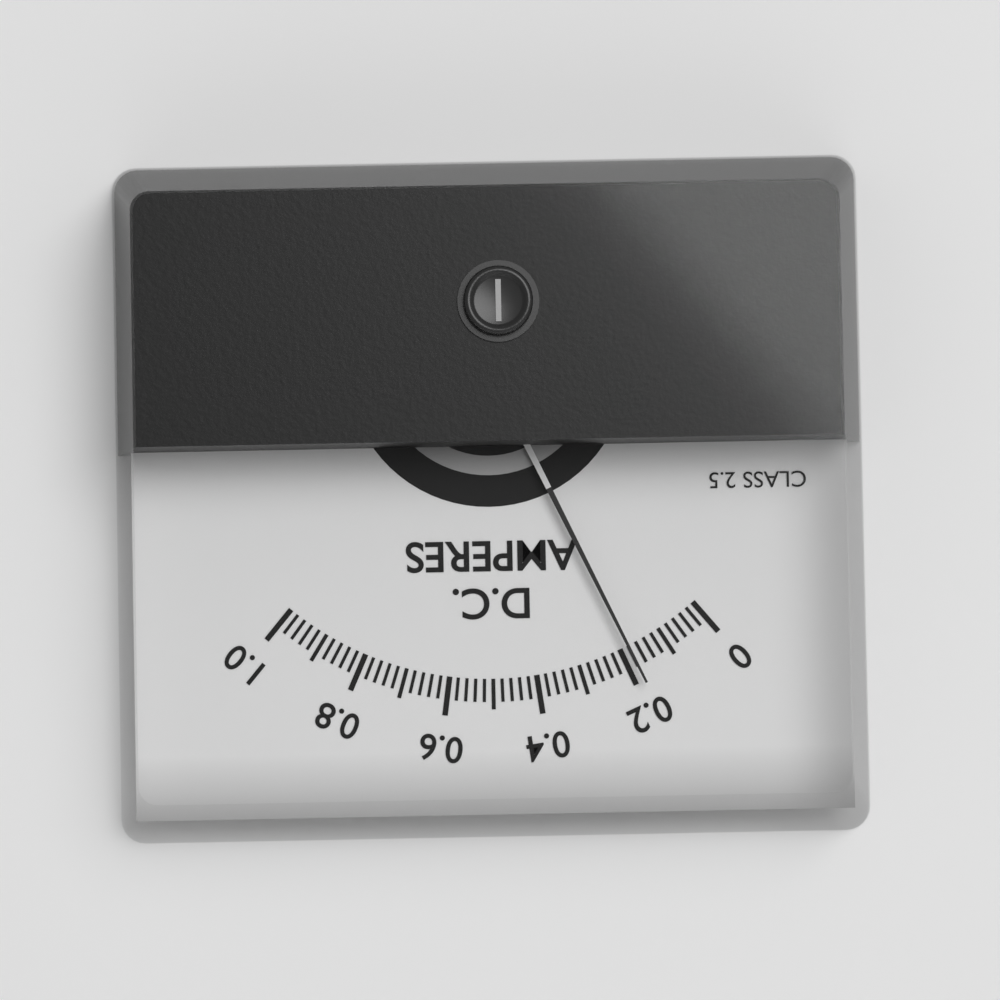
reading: 0.18 A
